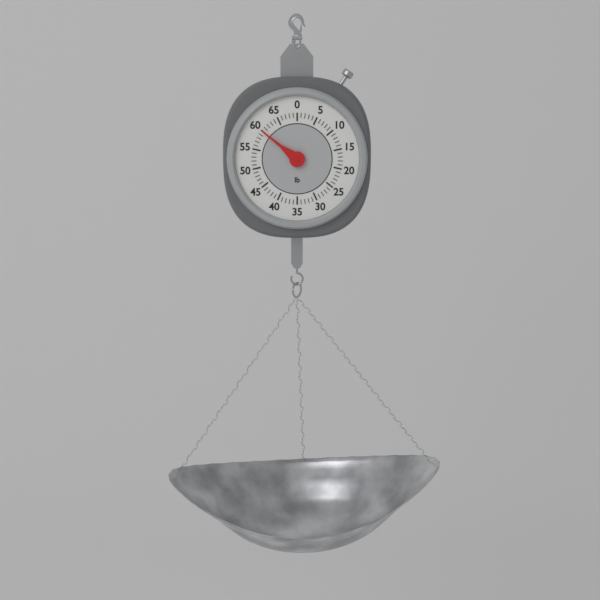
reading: 60 lb
